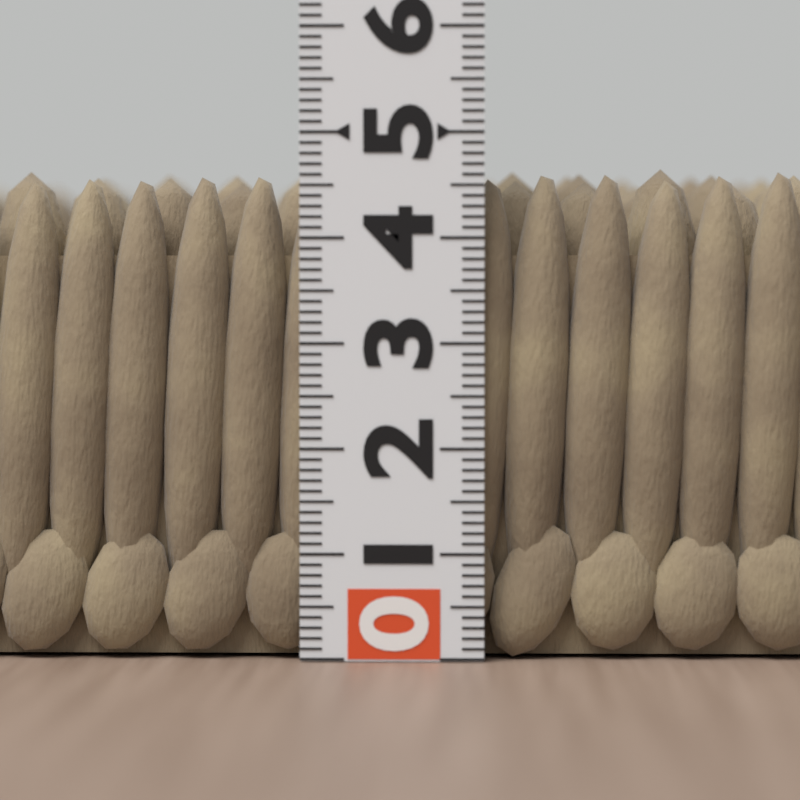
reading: 4.7 (no unit)
